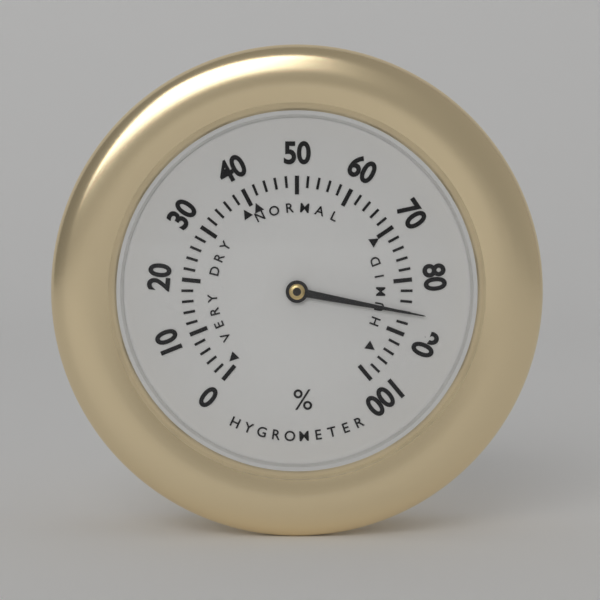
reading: 86 %
